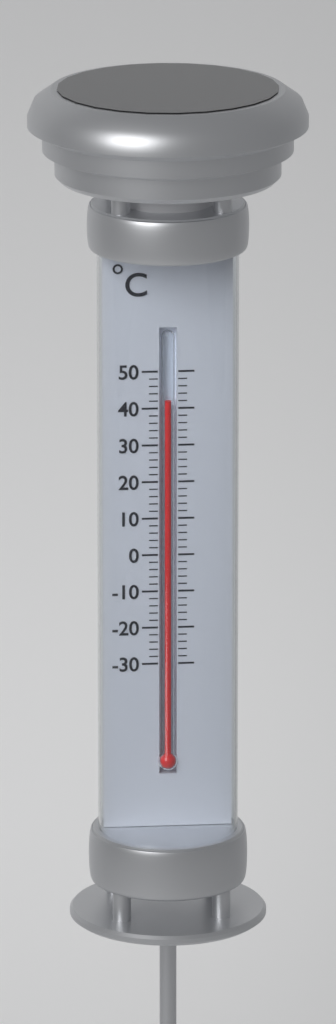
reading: 42 °C
